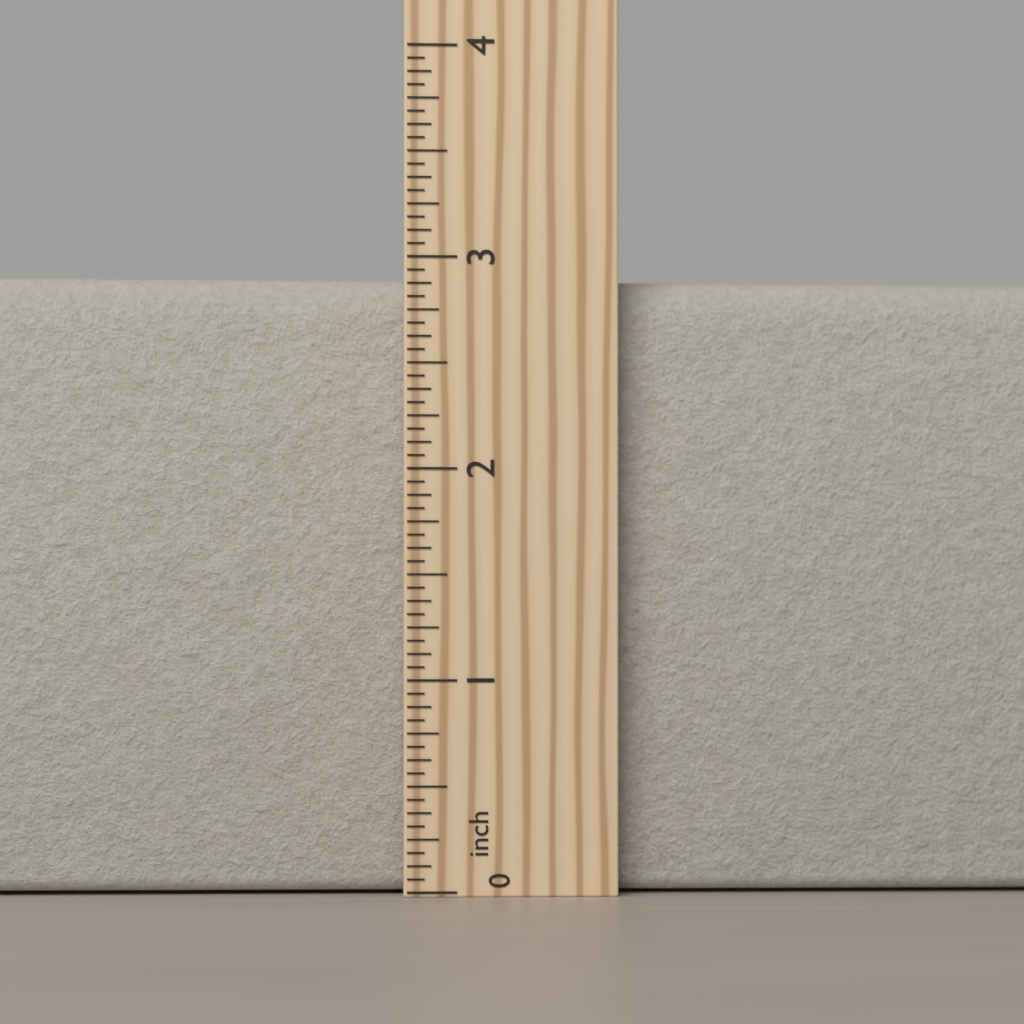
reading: 2.9375 inch
